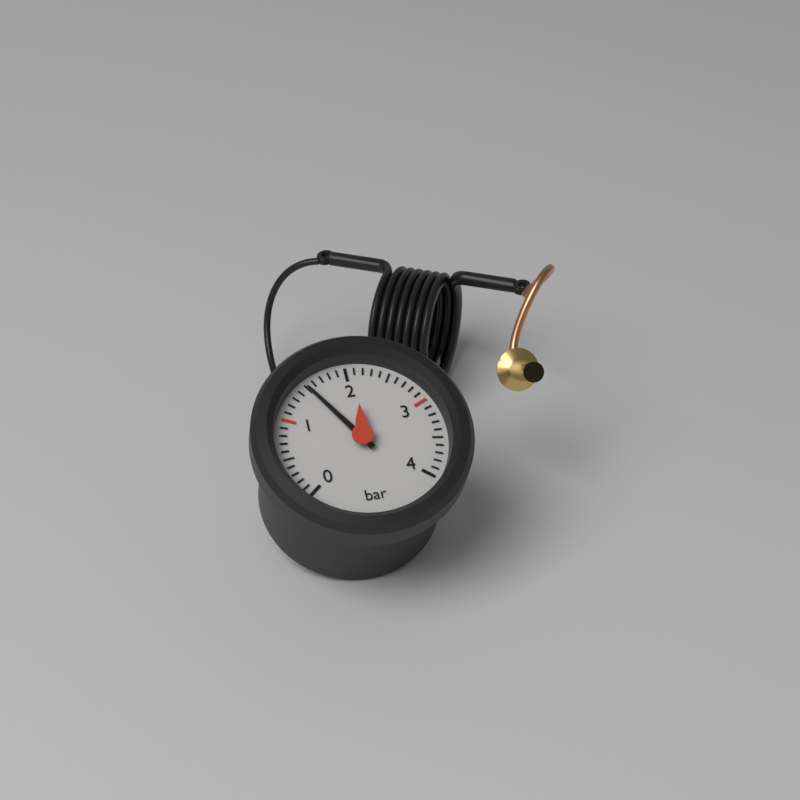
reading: 1.5 bar
